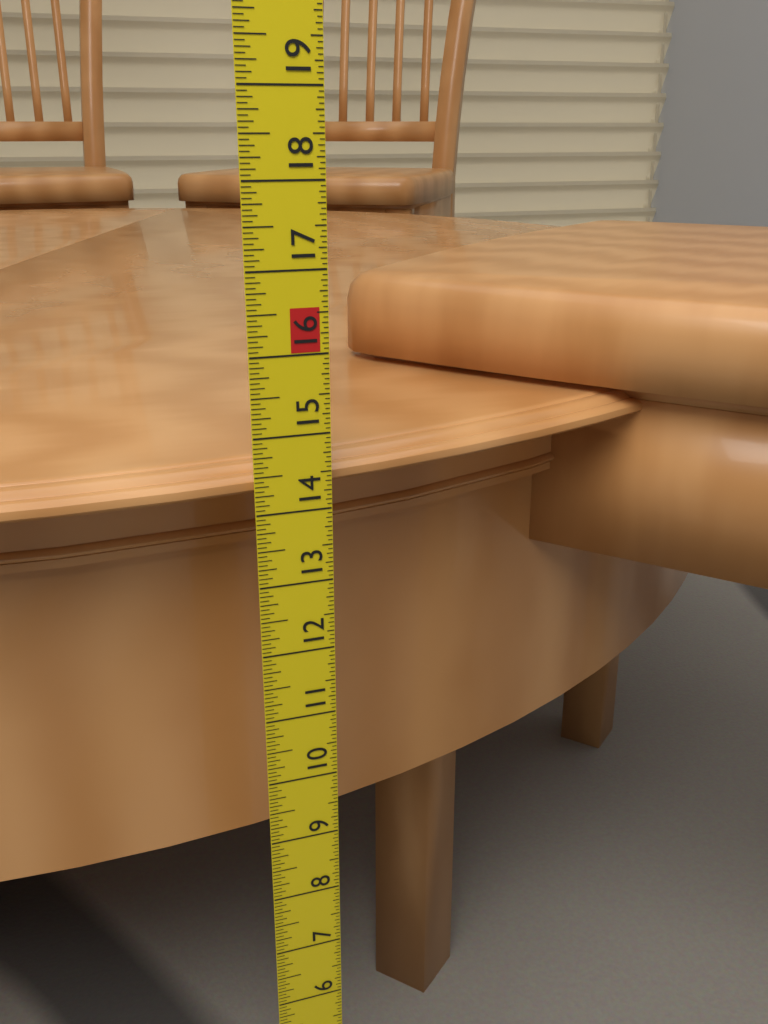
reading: 14.5625 in
